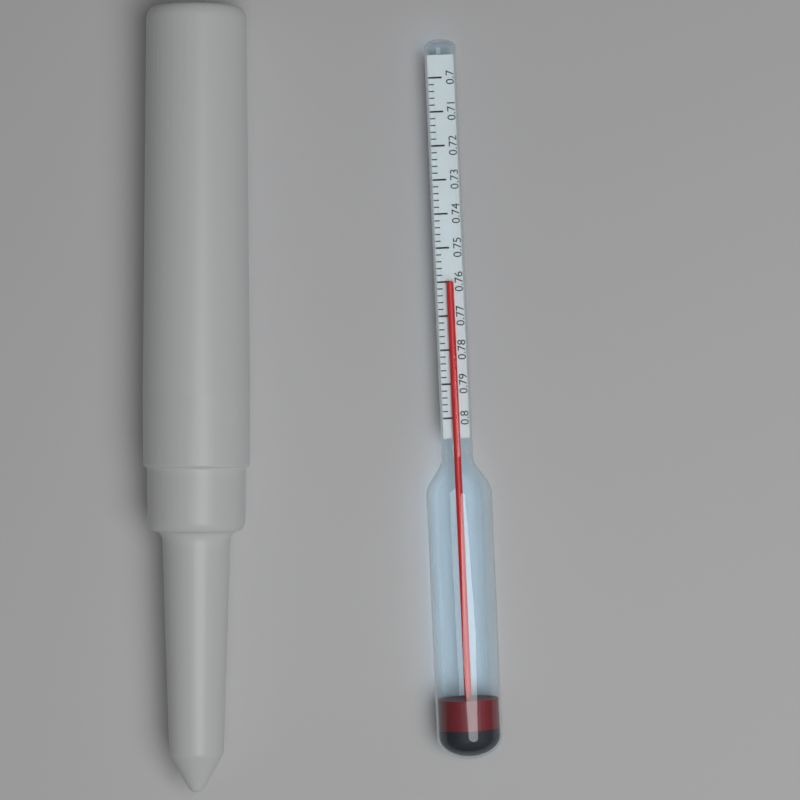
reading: 0.760 (no unit)
